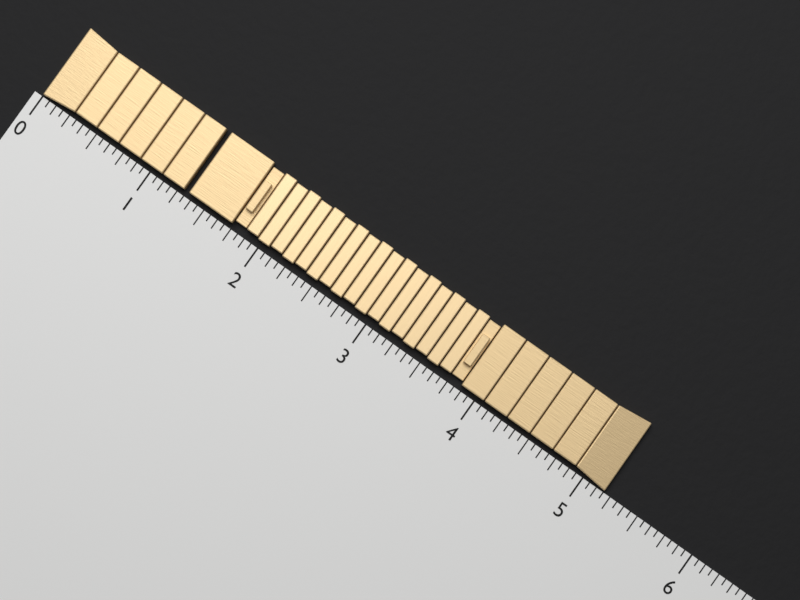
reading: 5.1875 (no unit)
